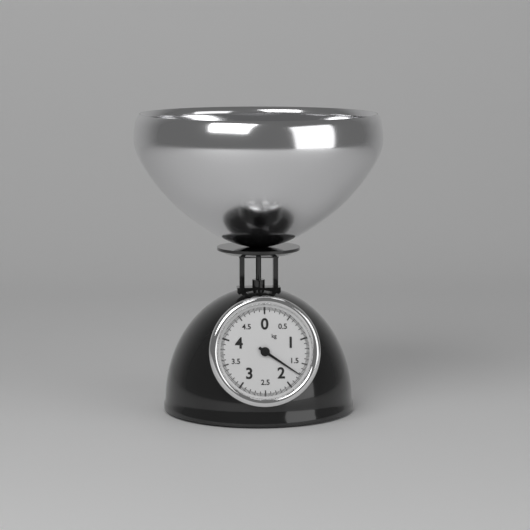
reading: 1.725 kg
